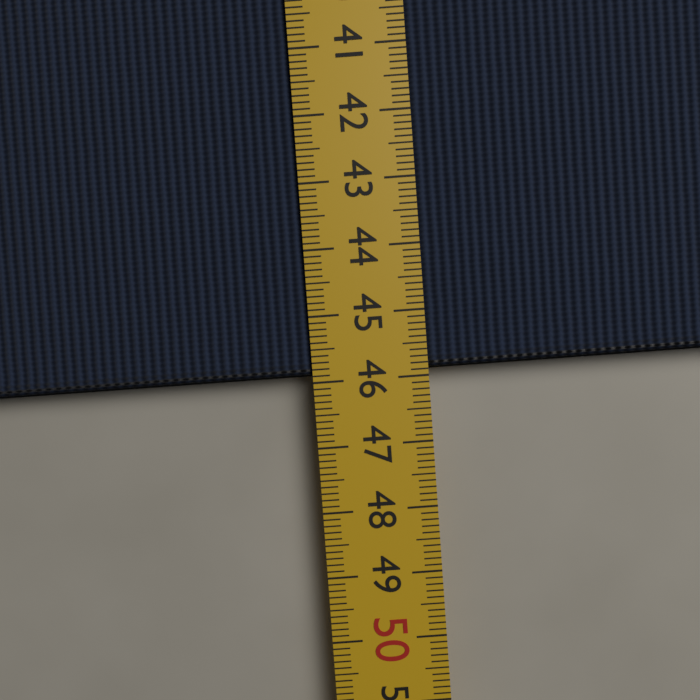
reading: 45.9 cm
